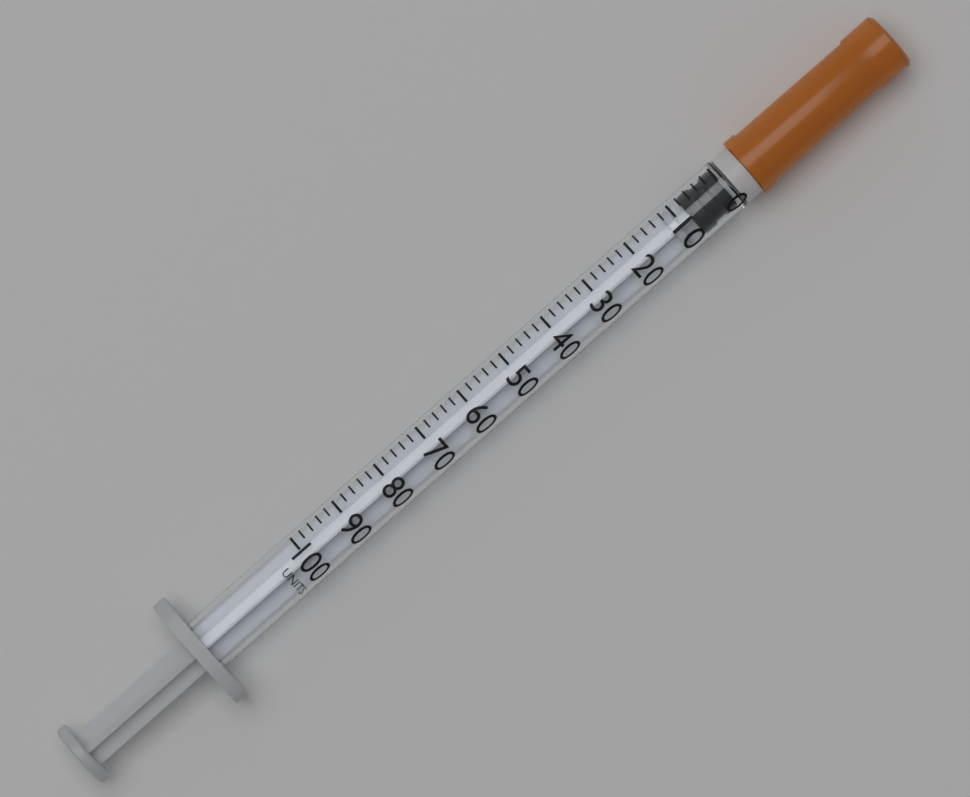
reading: 0 units
